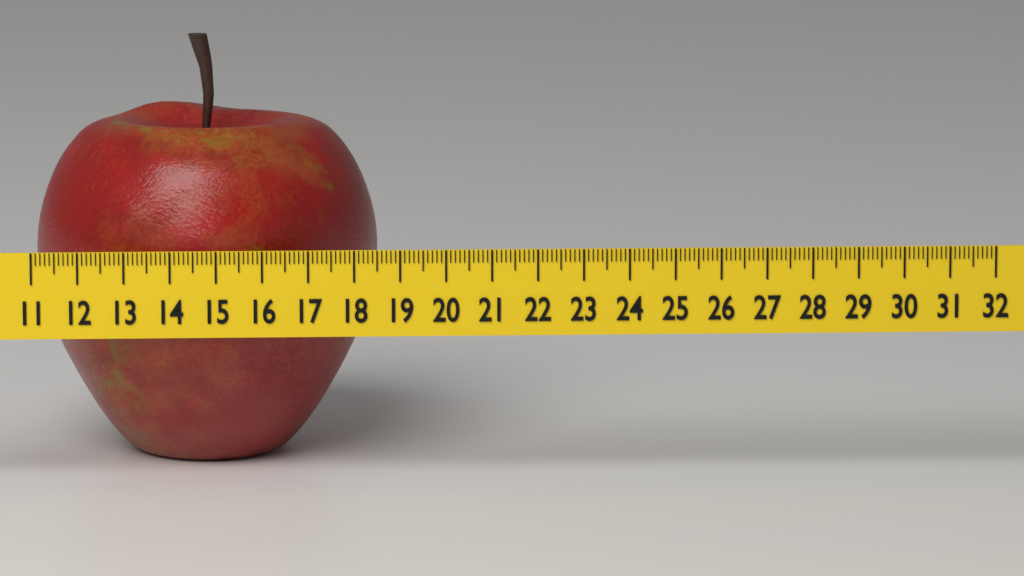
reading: 18.6 (no unit)
